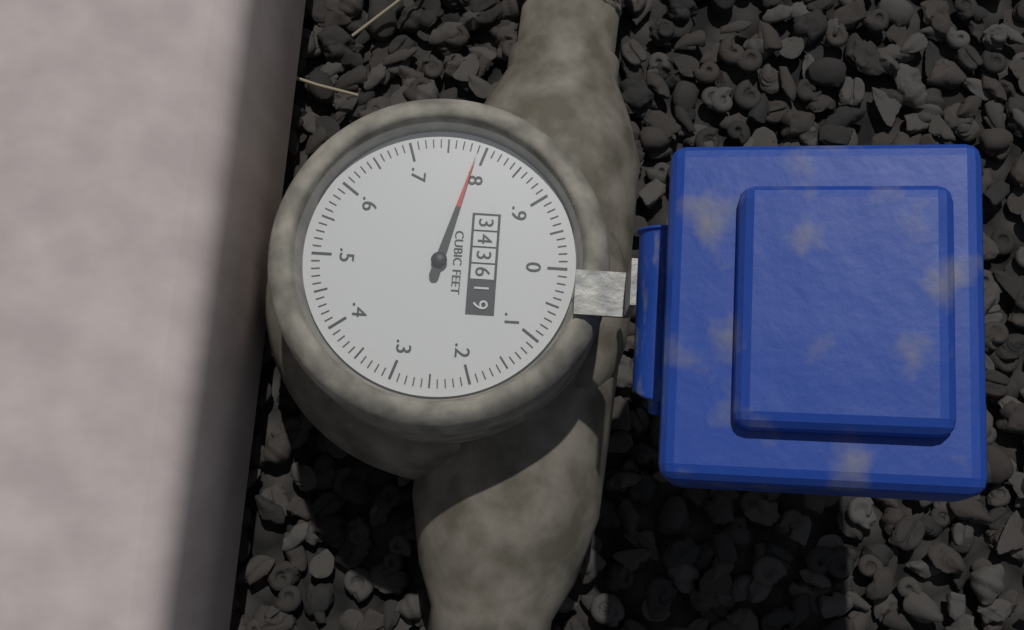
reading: 0.79 cubic feet
